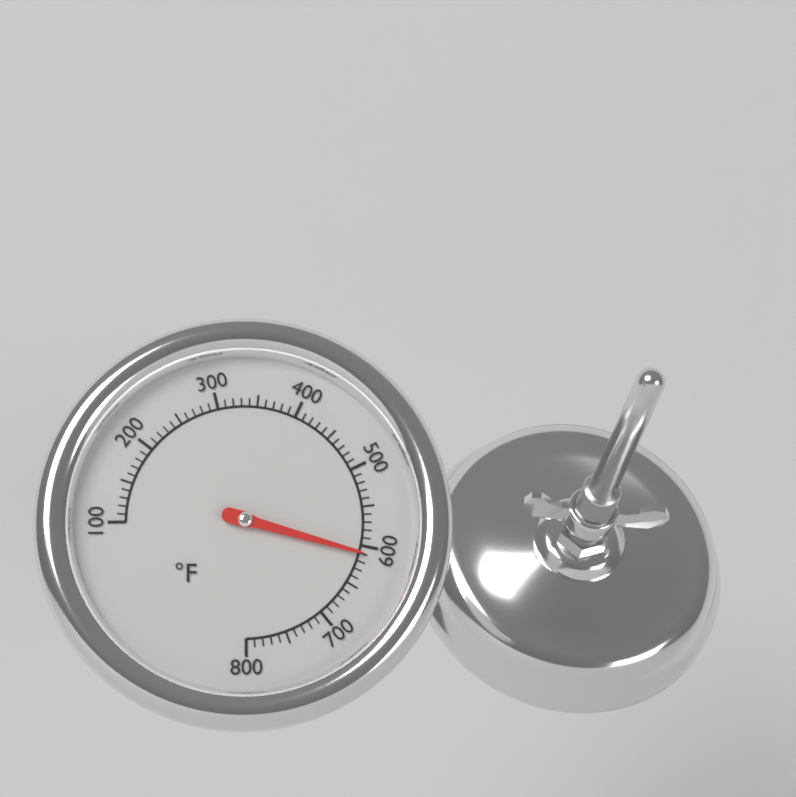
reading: 610 °F
